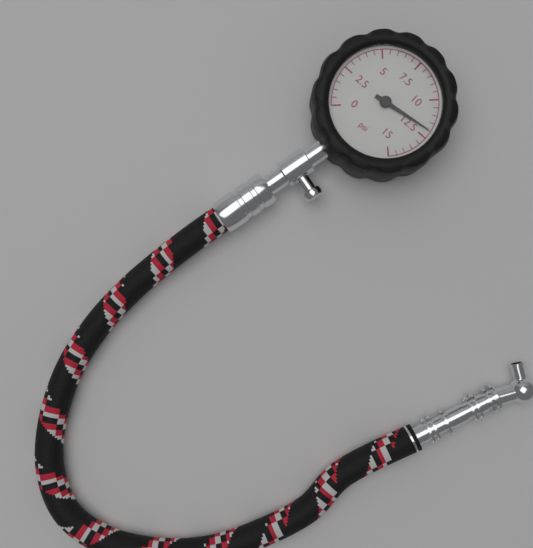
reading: 12.0 psi
